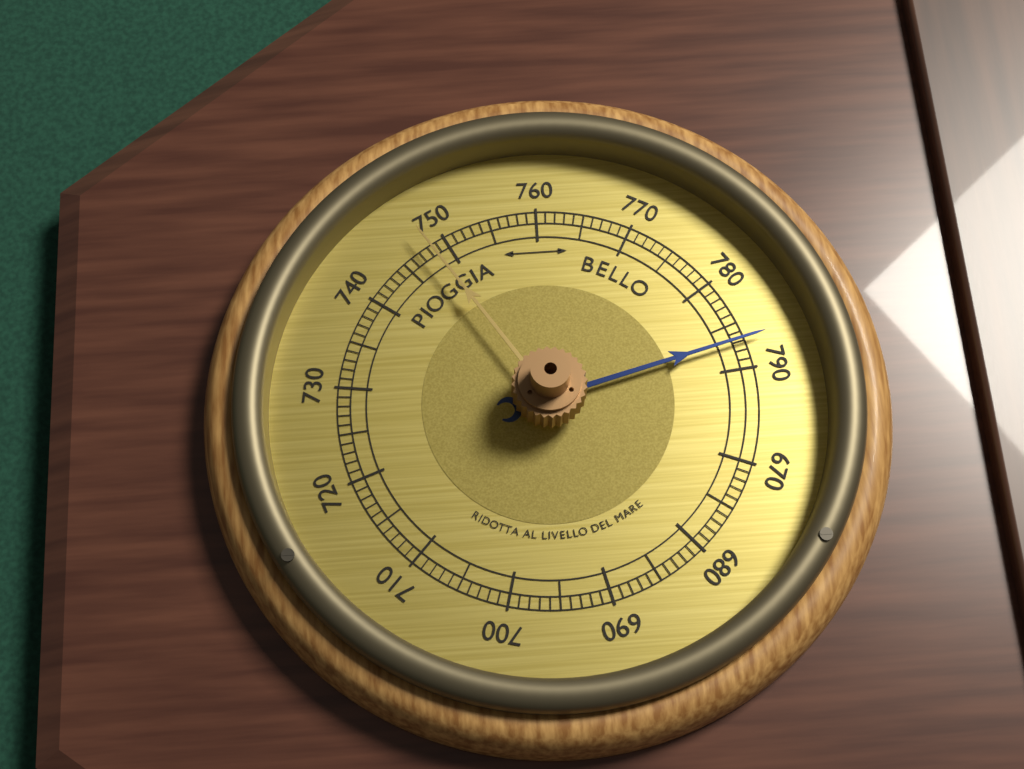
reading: 787 (no unit)
